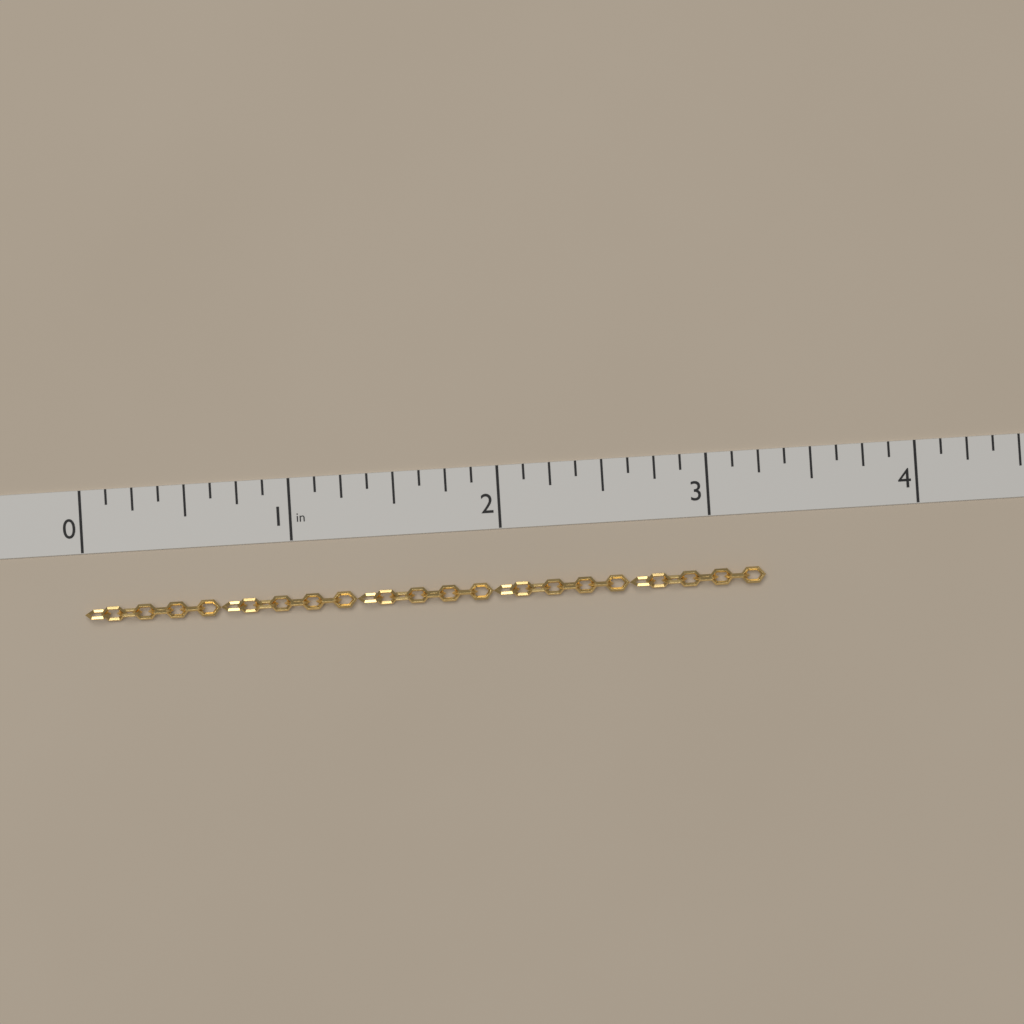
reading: 3.250 in
